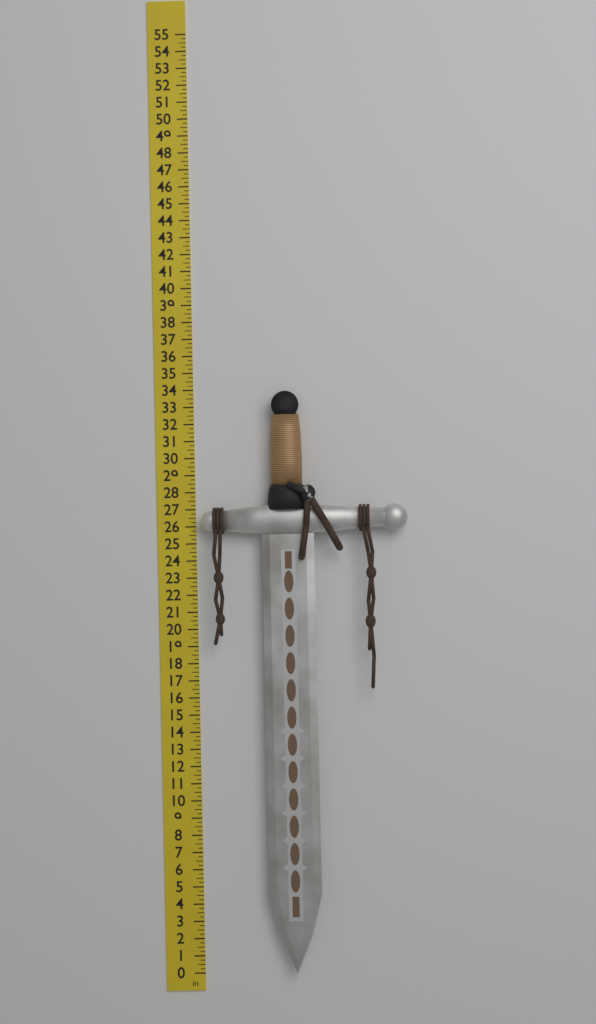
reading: 33.75 in
